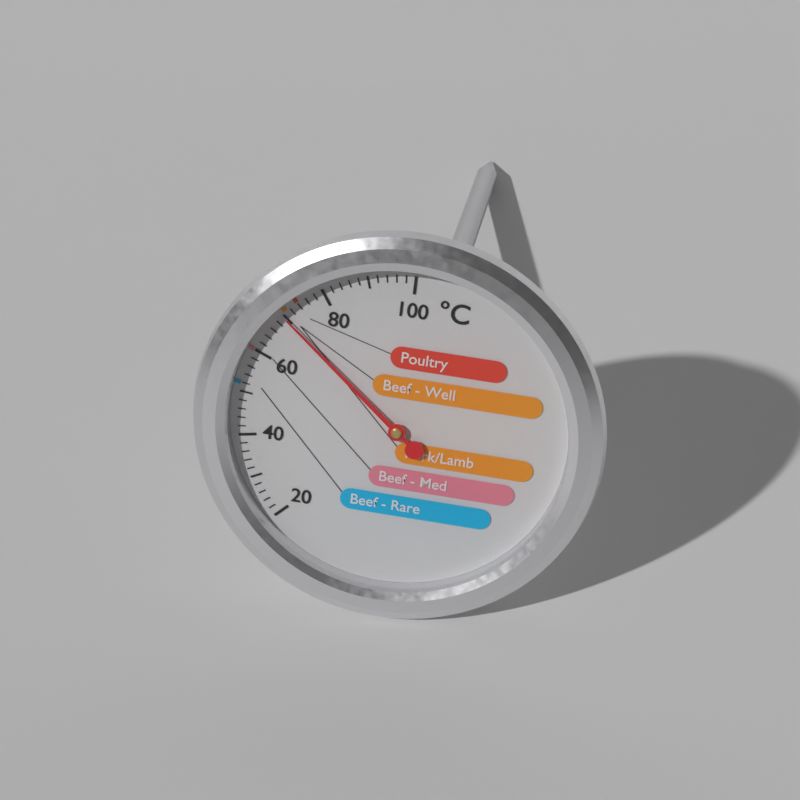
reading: 70 °C
